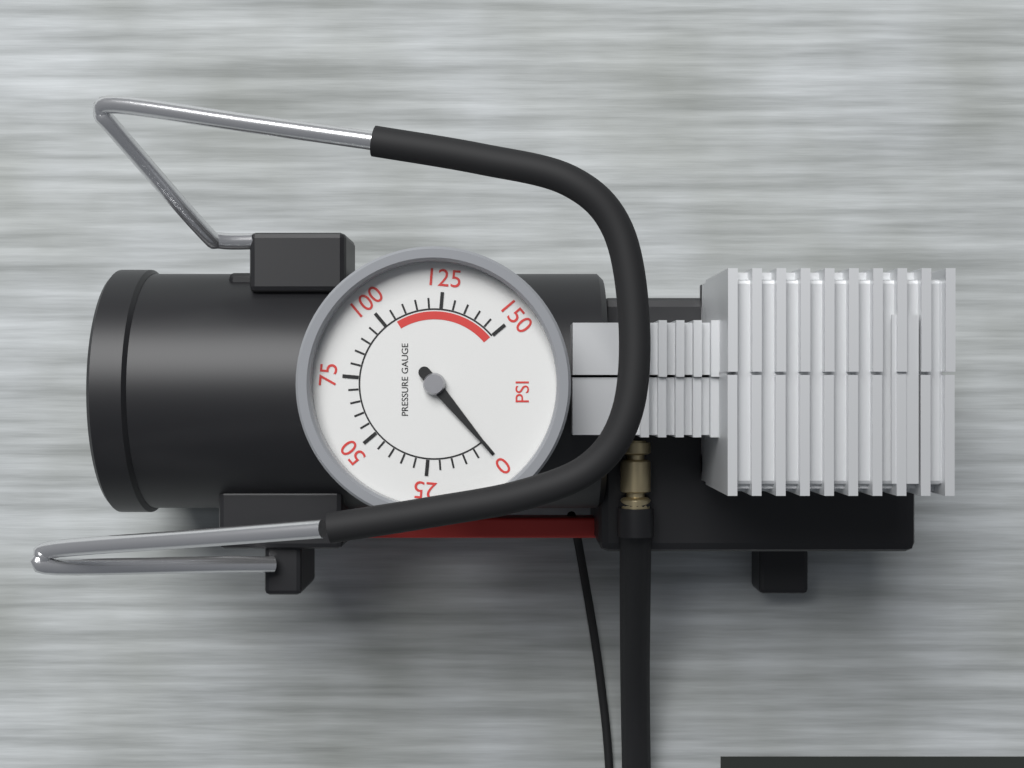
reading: 0 psi
